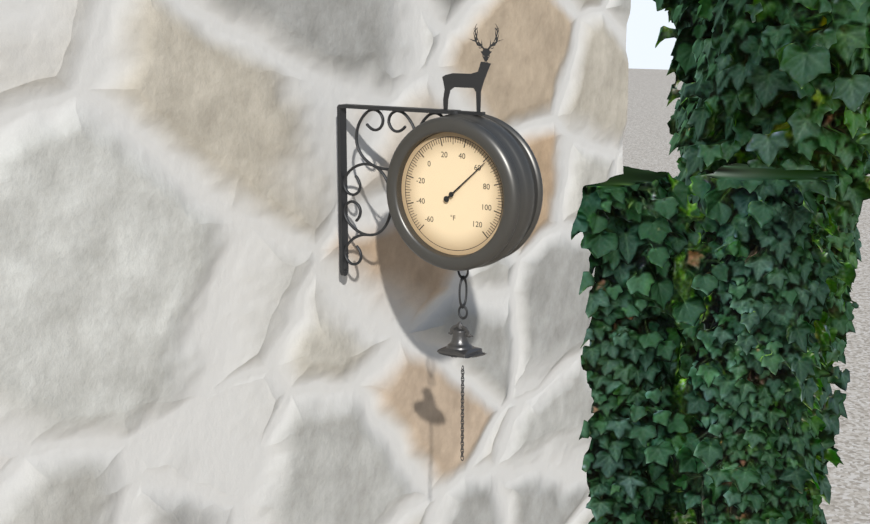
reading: 62 °F
